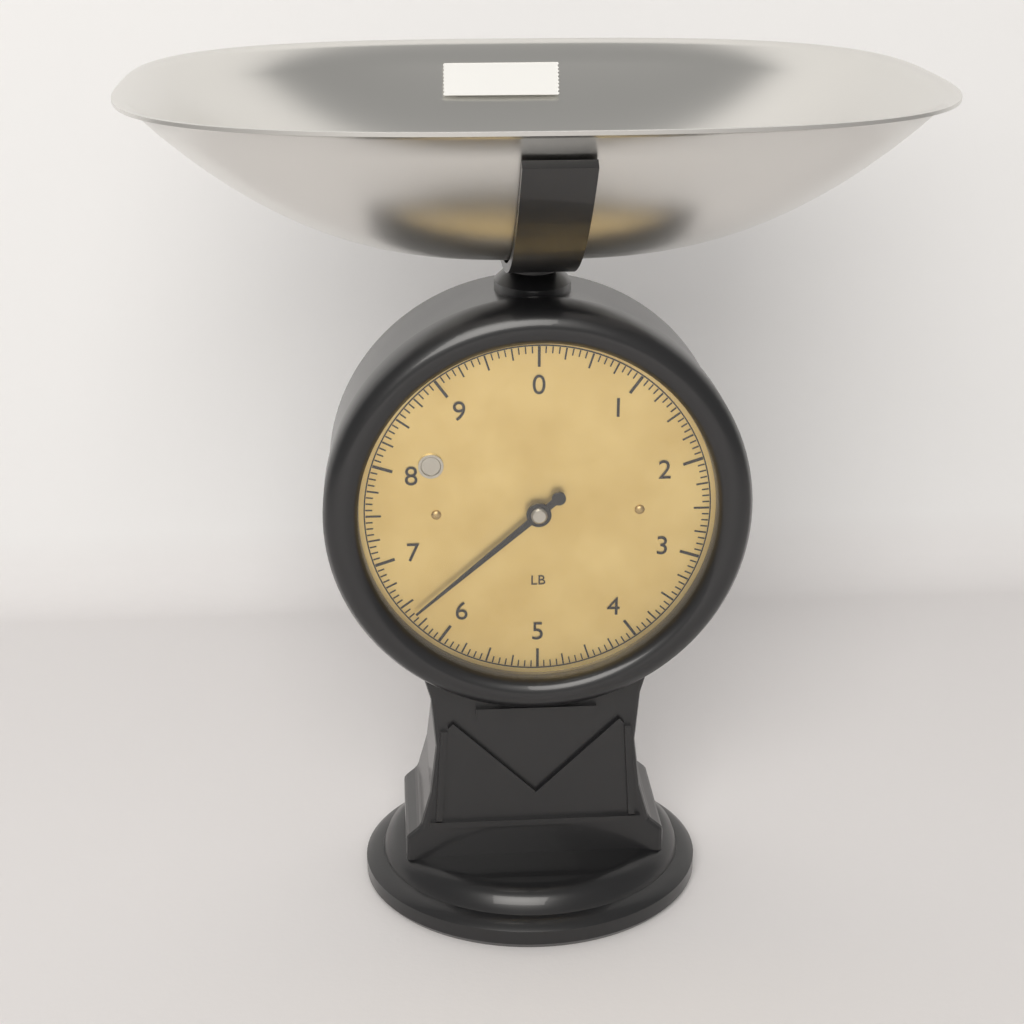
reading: 6.3750 lb
